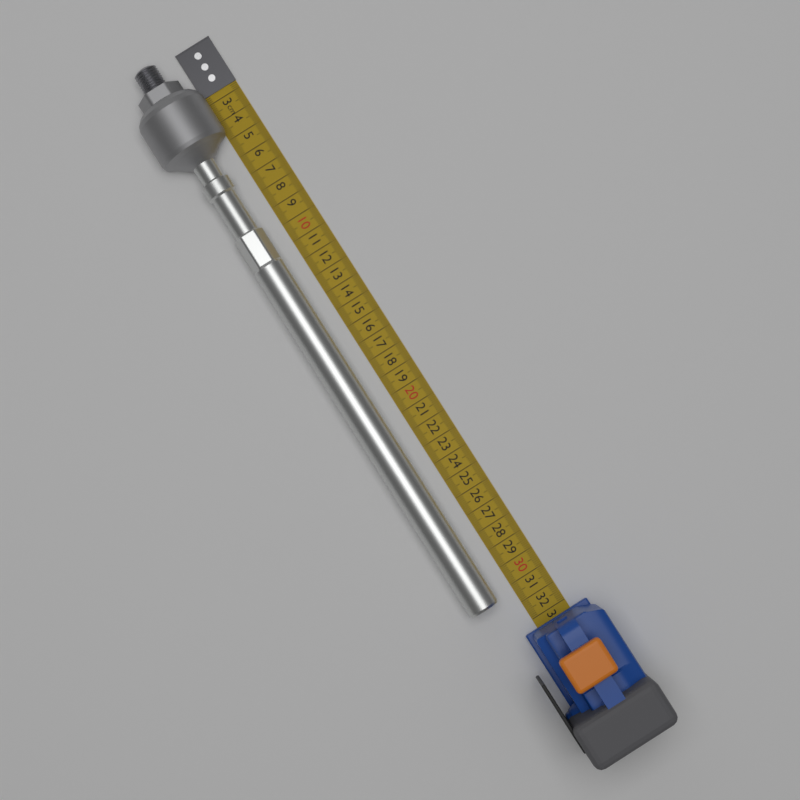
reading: 31.3 cm
